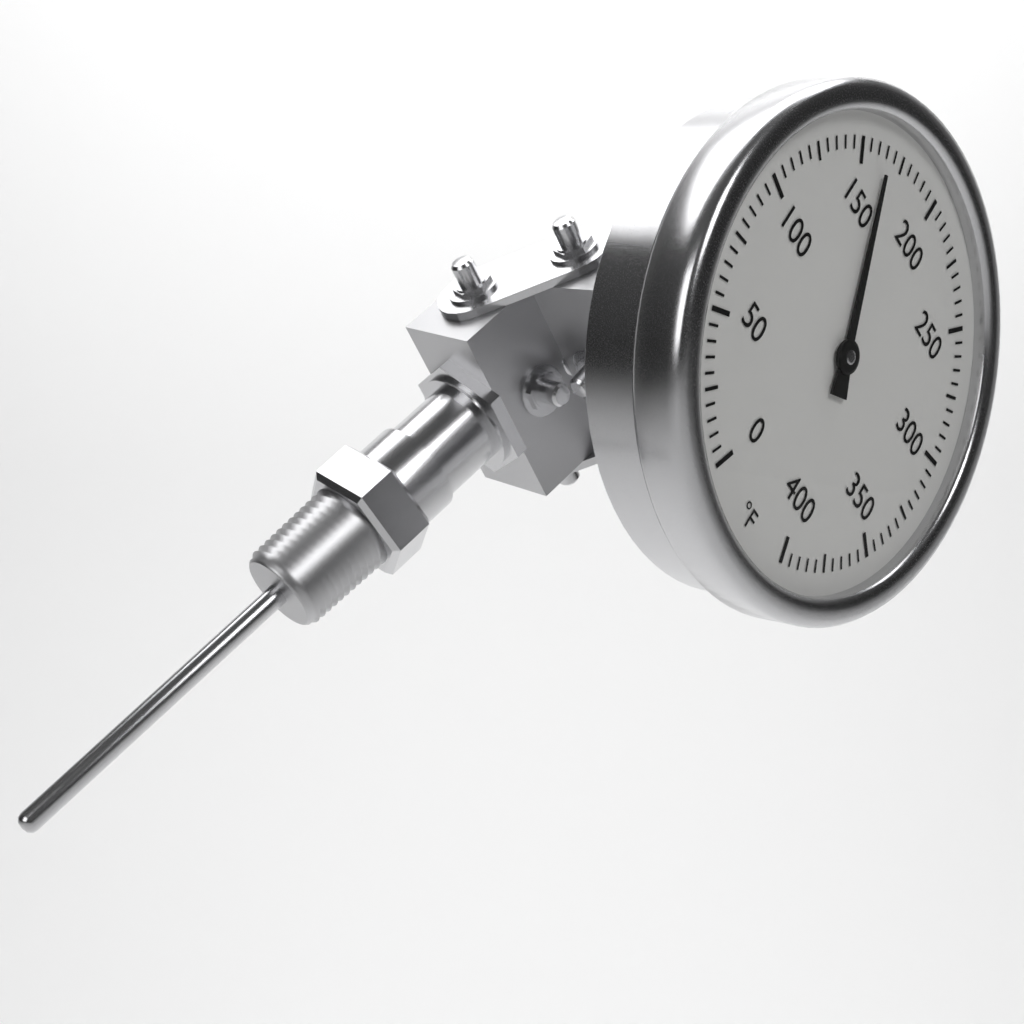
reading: 165 °F
